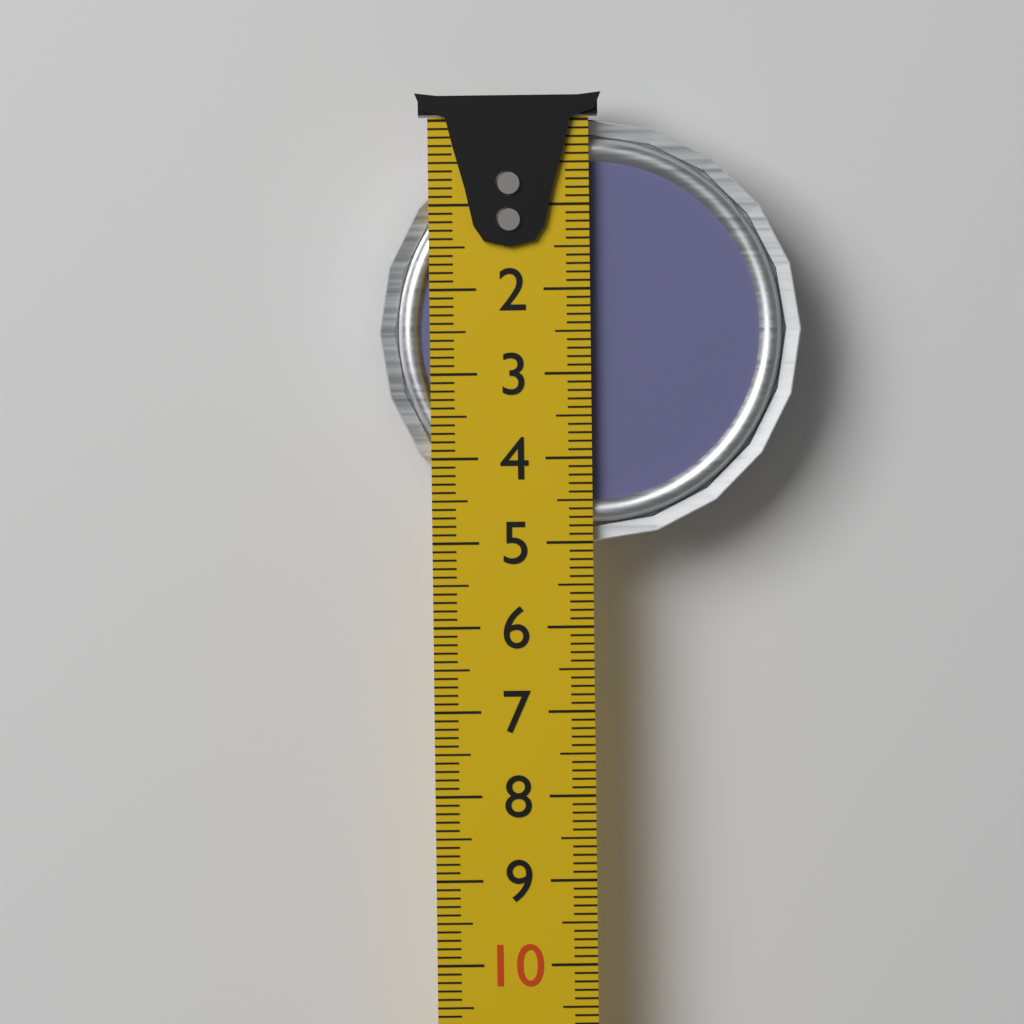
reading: 5.0 cm
